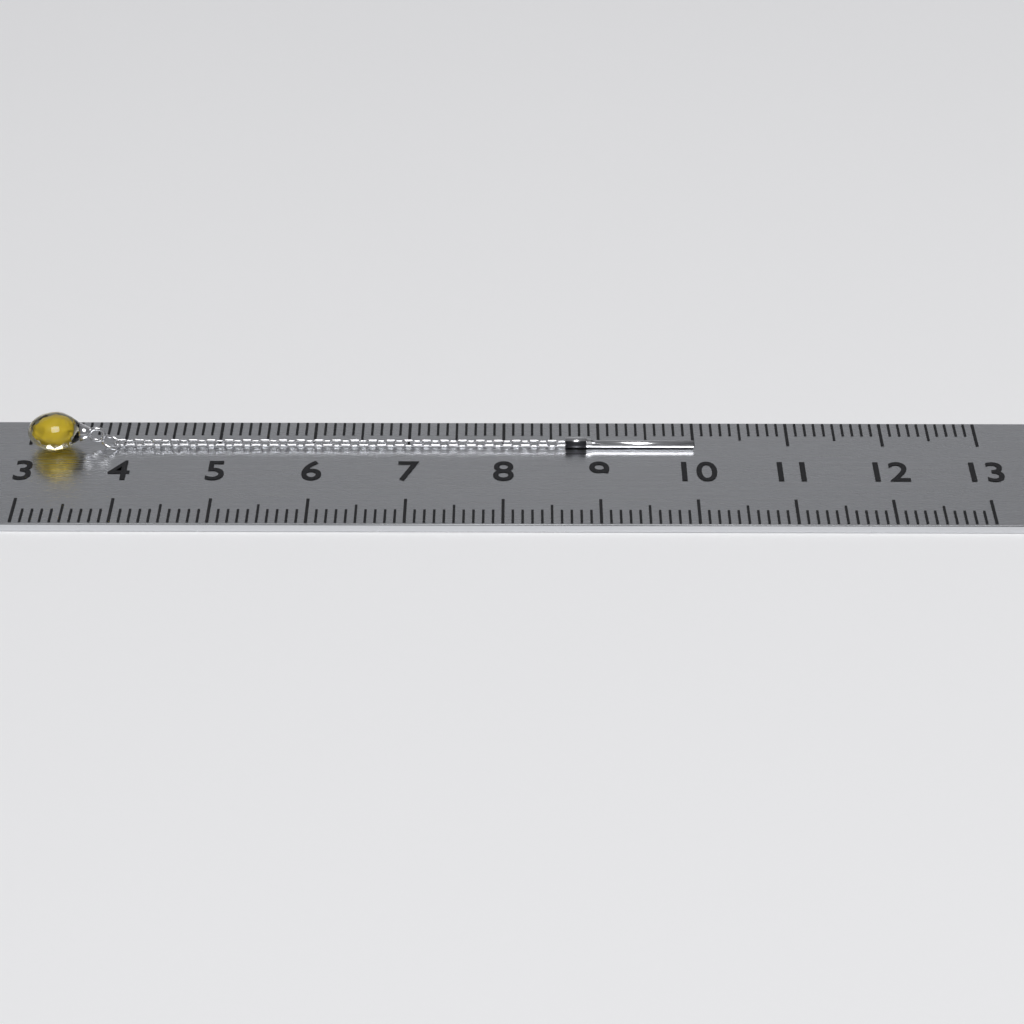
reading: 10.0 (no unit)
